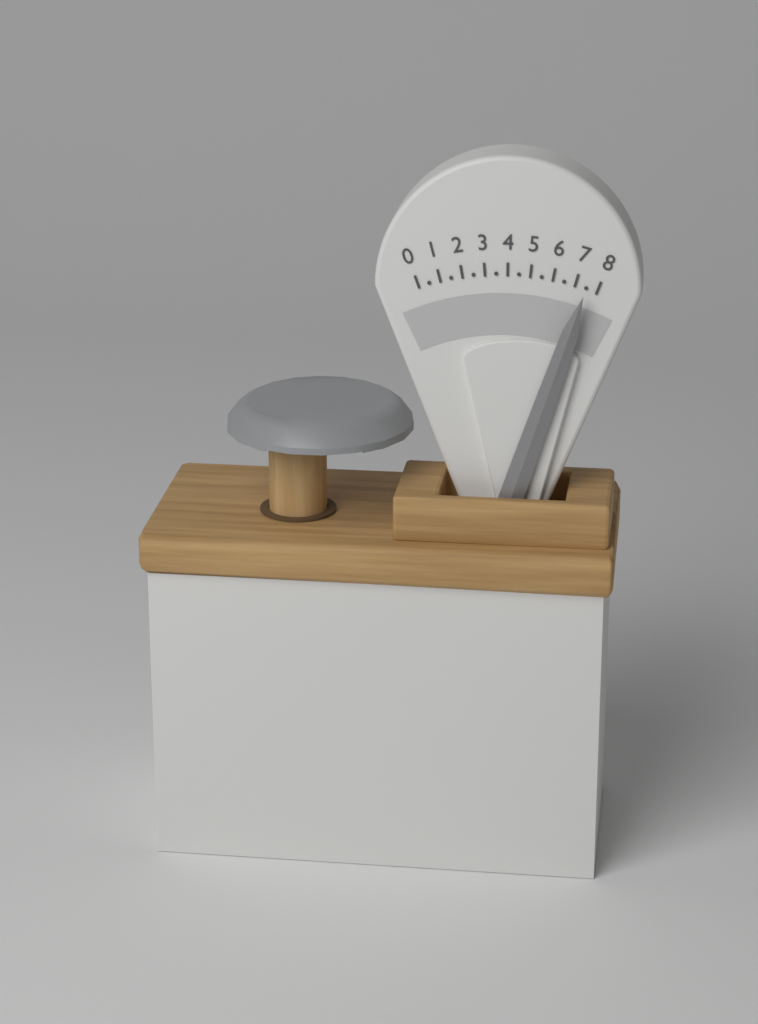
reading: 7.5 (no unit)
